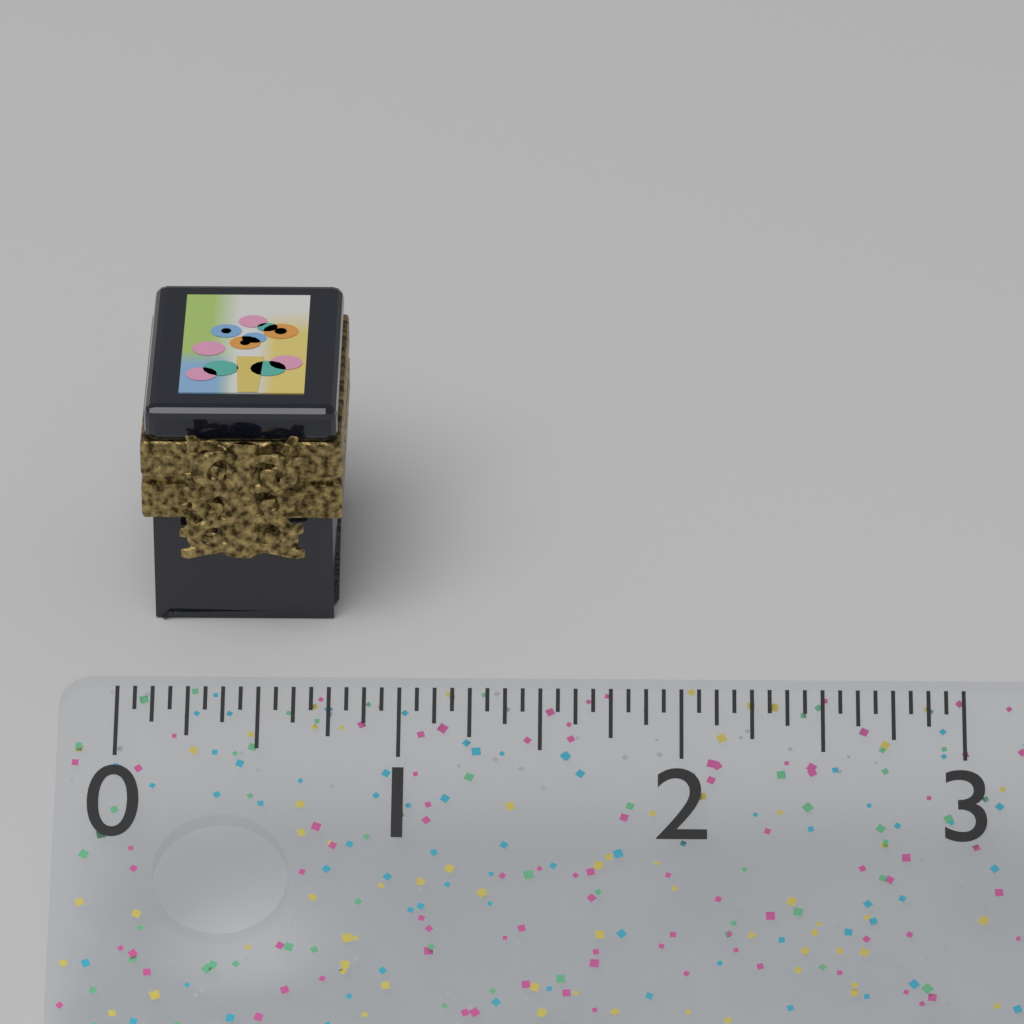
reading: 0.7500 (no unit)
